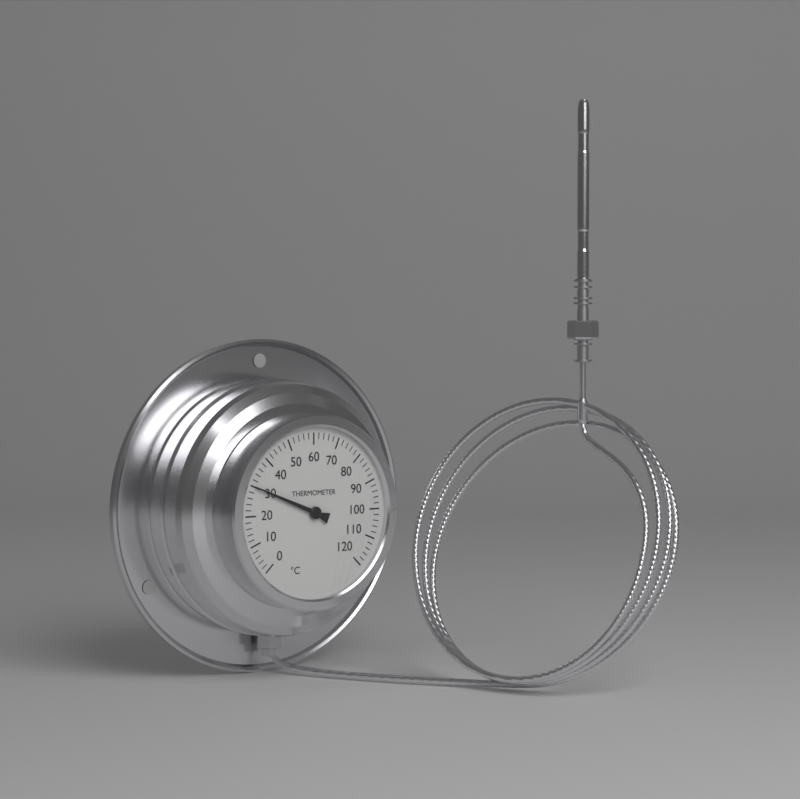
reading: 30 °C
